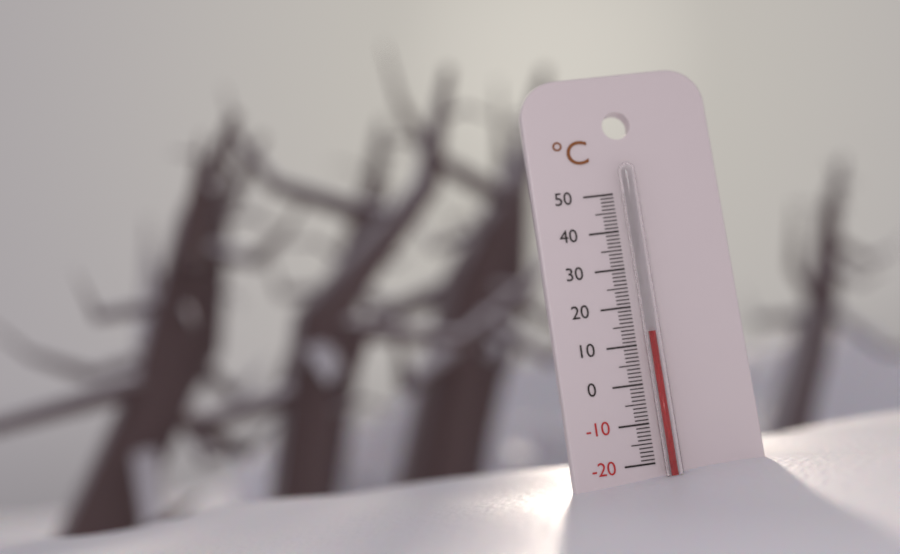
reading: 13 °C
